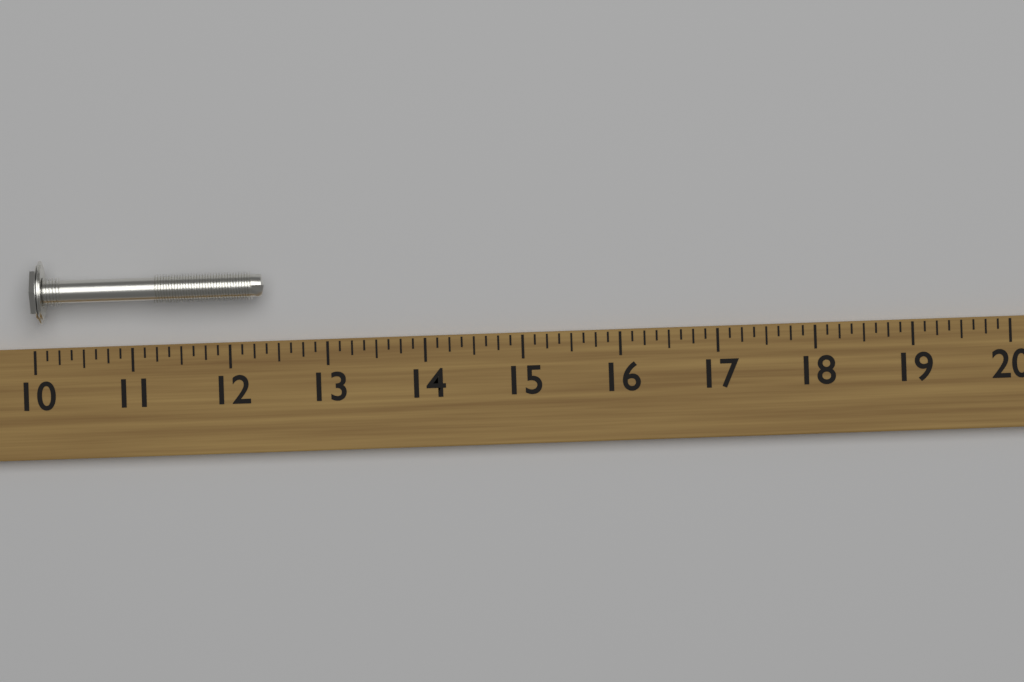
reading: 12.375 (no unit)
